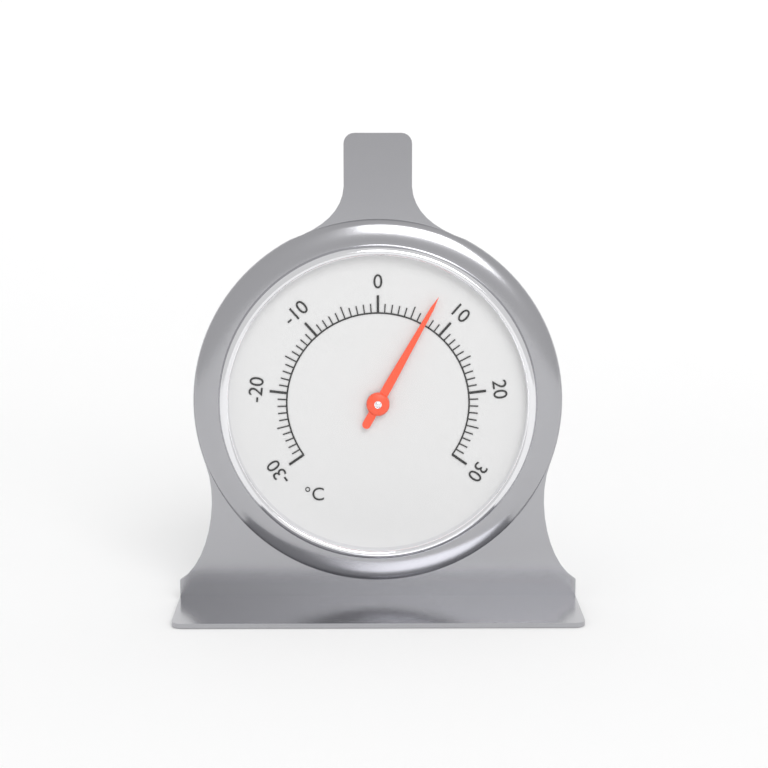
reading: 7 °C
